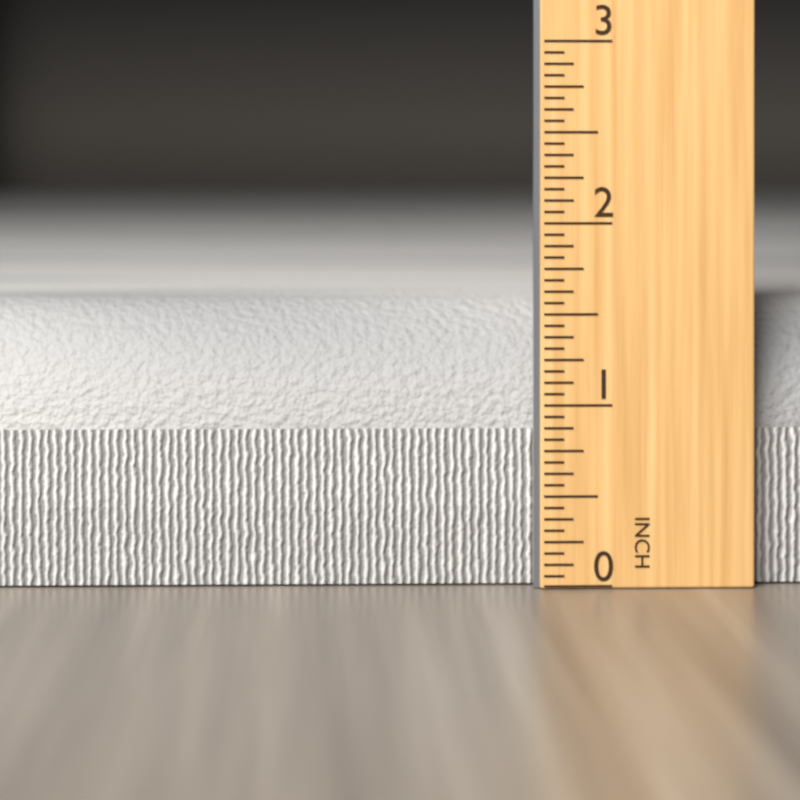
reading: 1.5625 in
